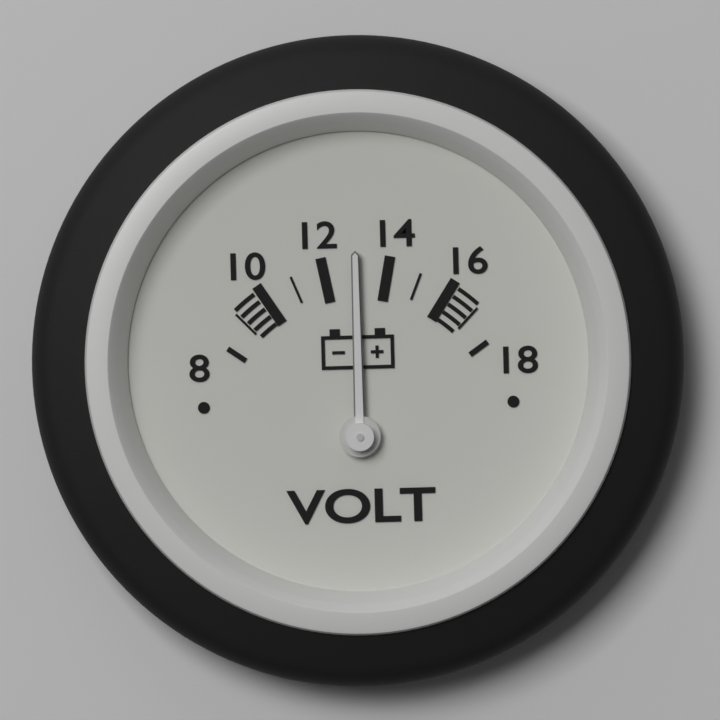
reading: 13 V
